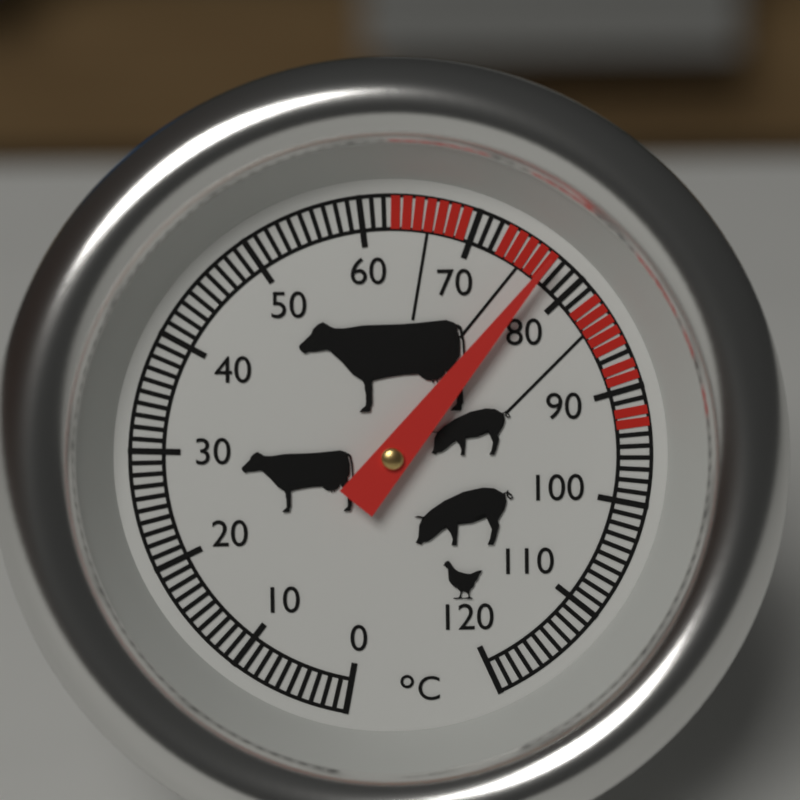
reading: 77 °C
